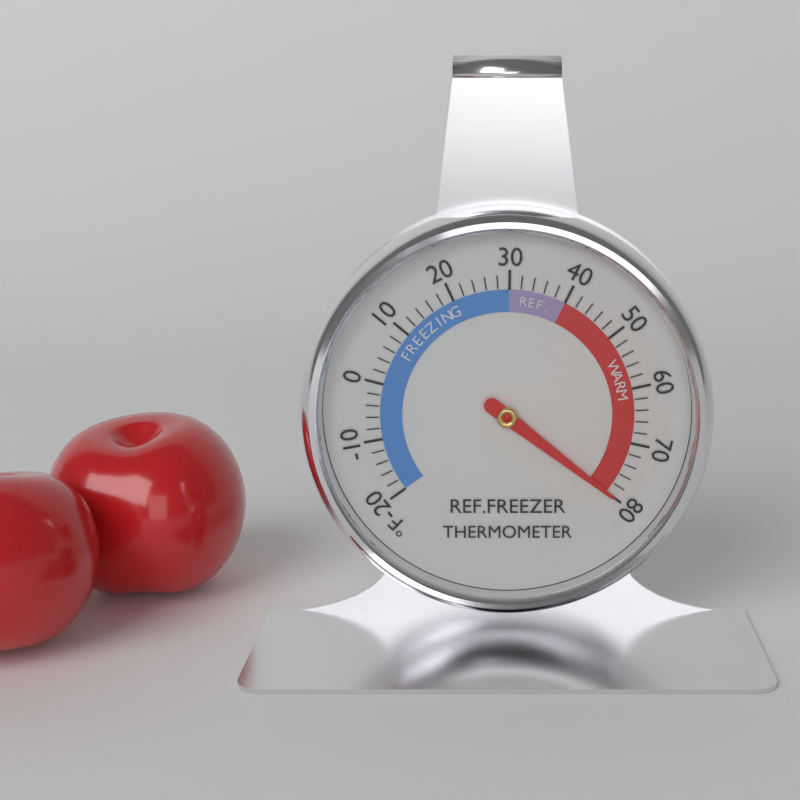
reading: 80 °F
